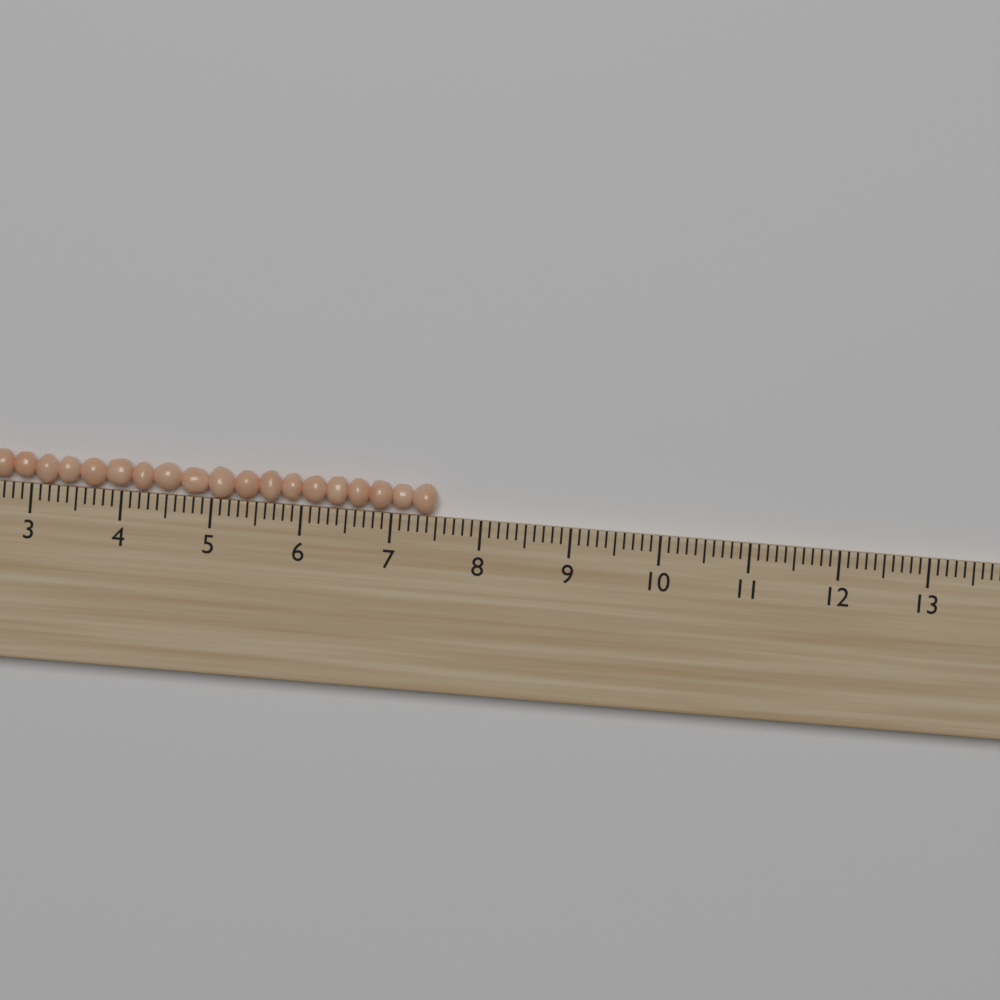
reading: 7.5 (no unit)
